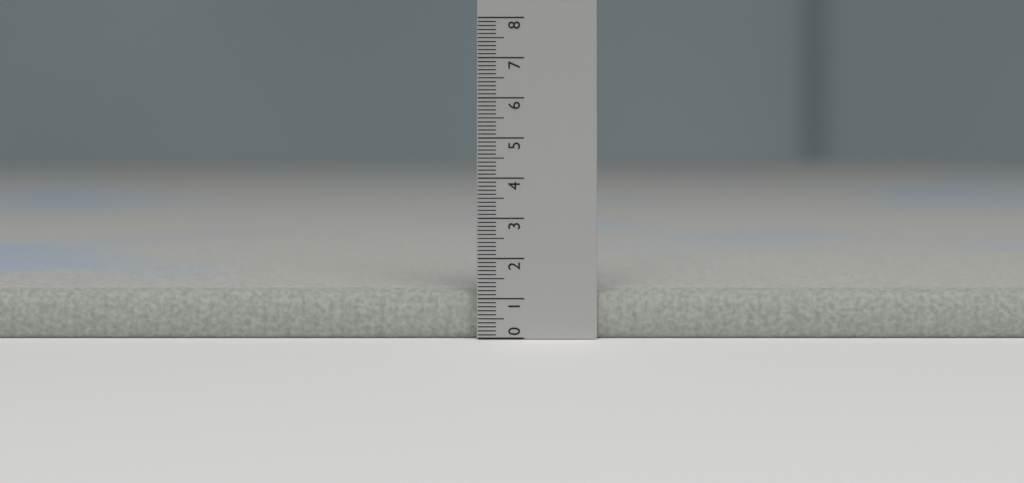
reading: 1.2 (no unit)
